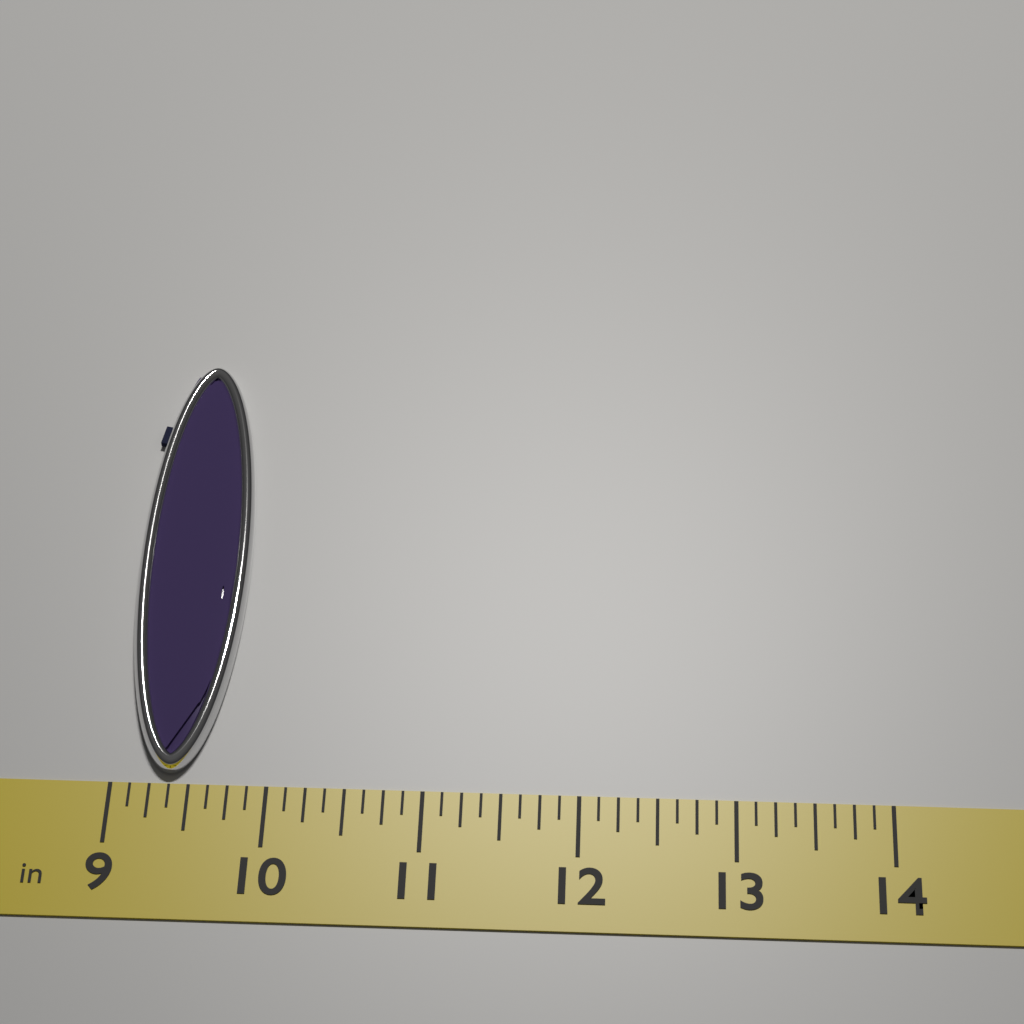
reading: 9.750 in
